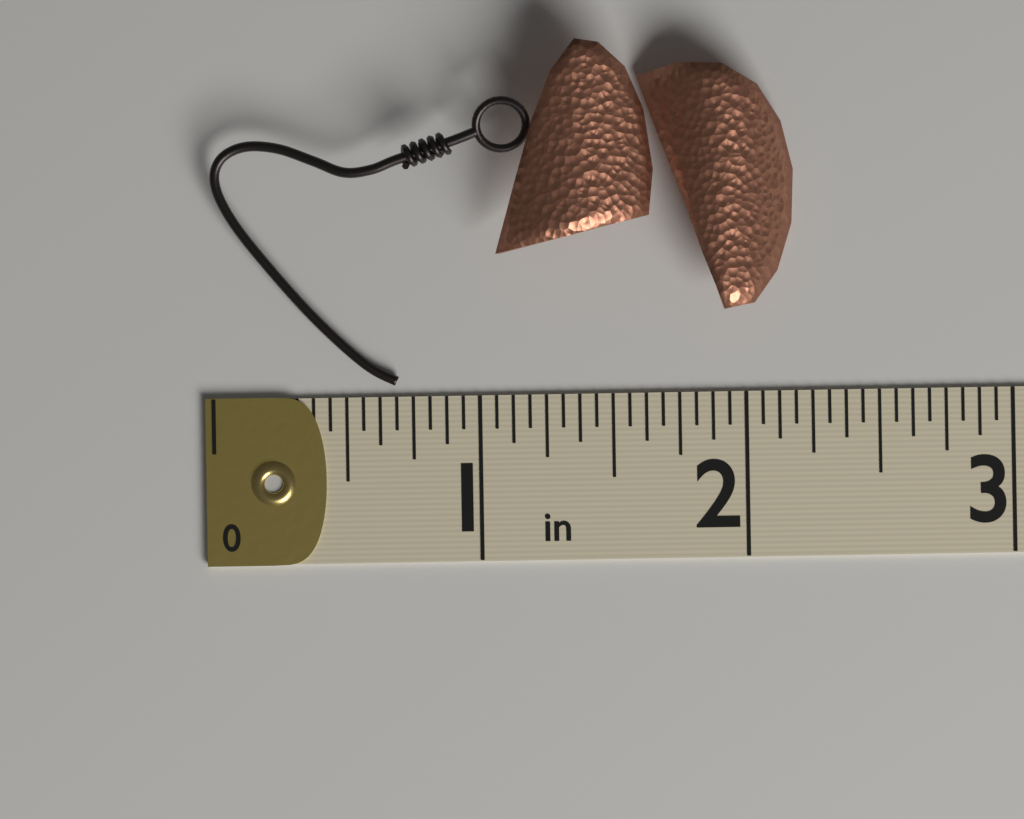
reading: 2.1875 in
